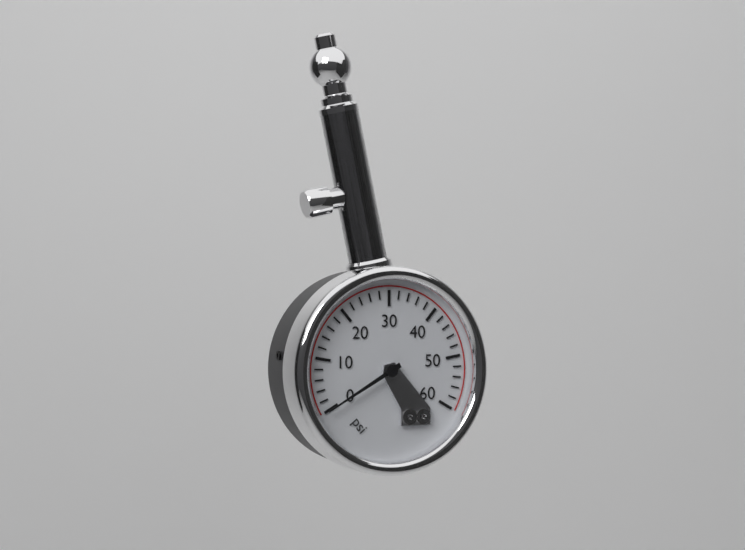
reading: 0 psi
